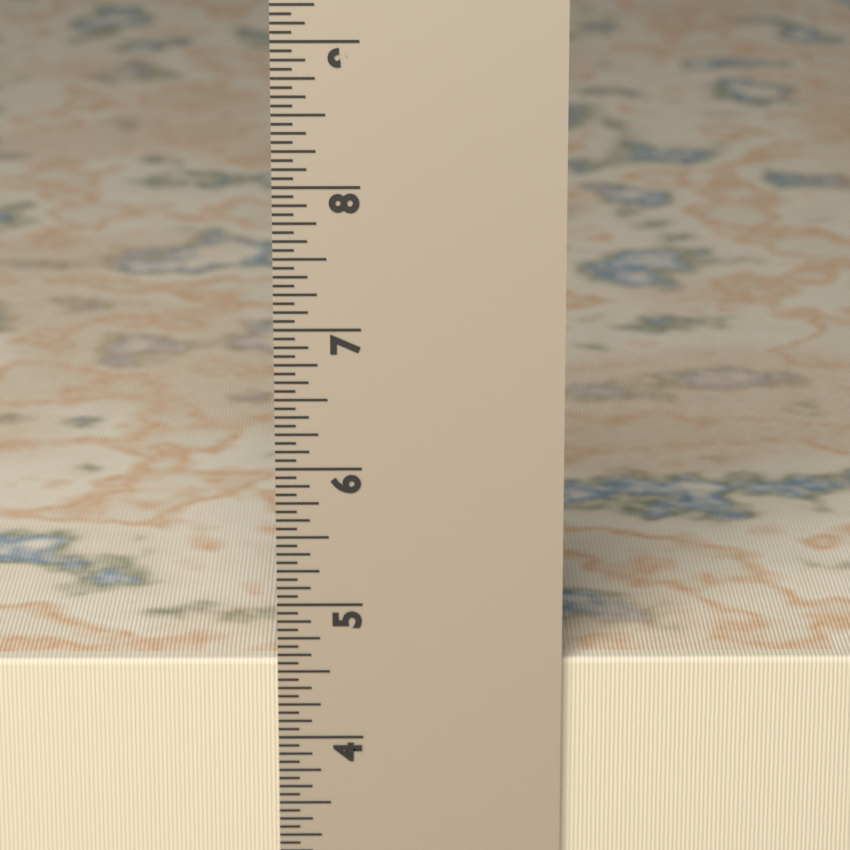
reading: 4.5625 in
